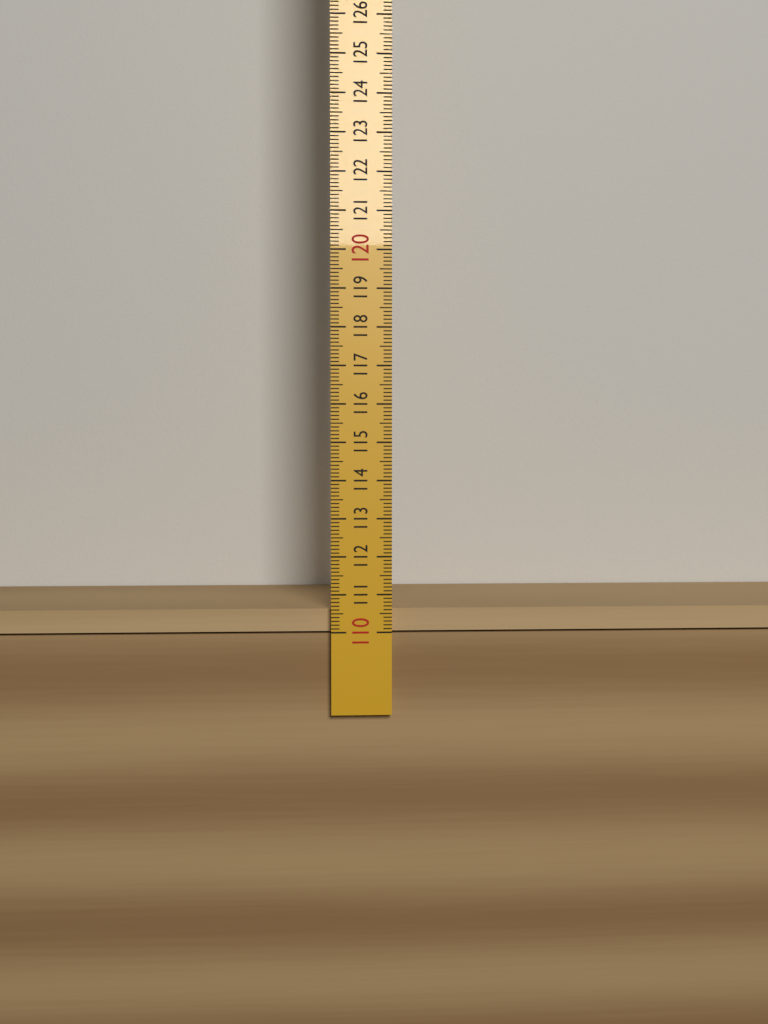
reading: 110.6 (no unit)
